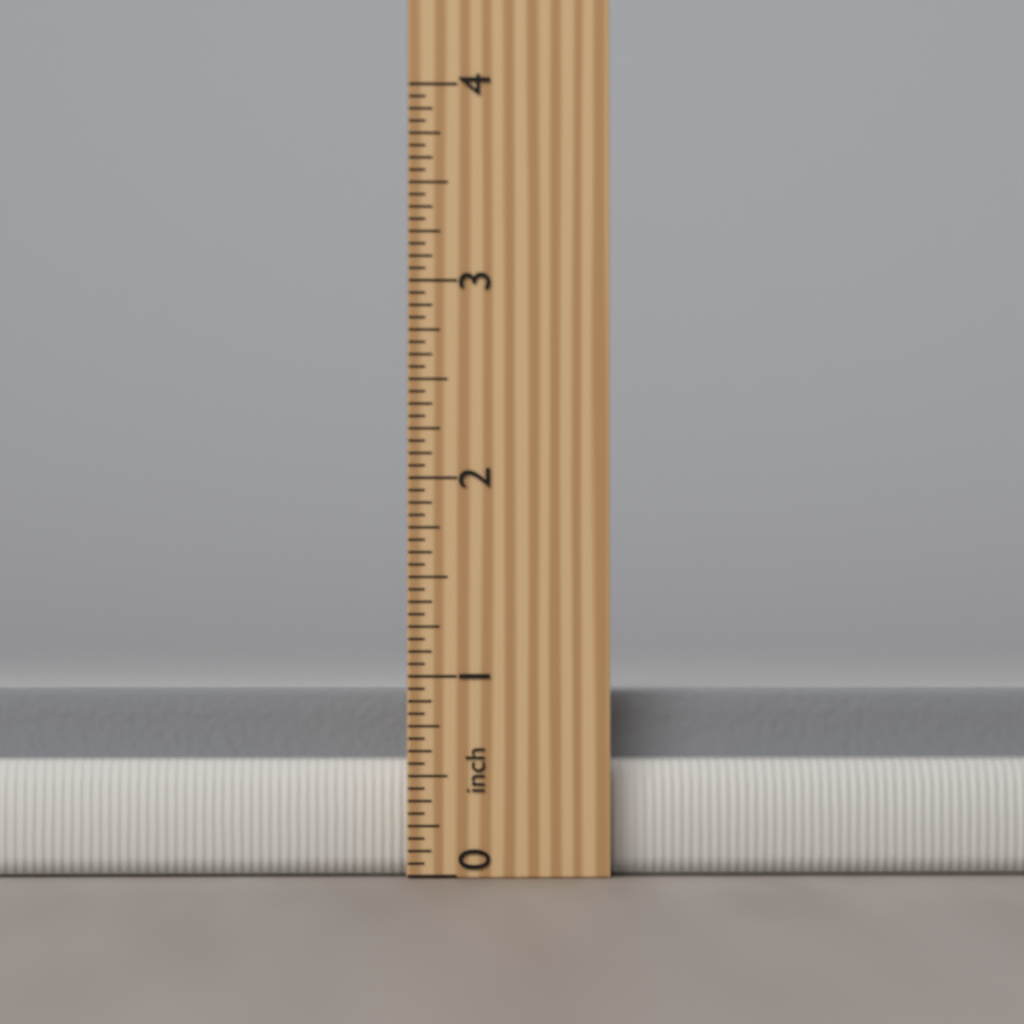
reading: 0.9375 inch
